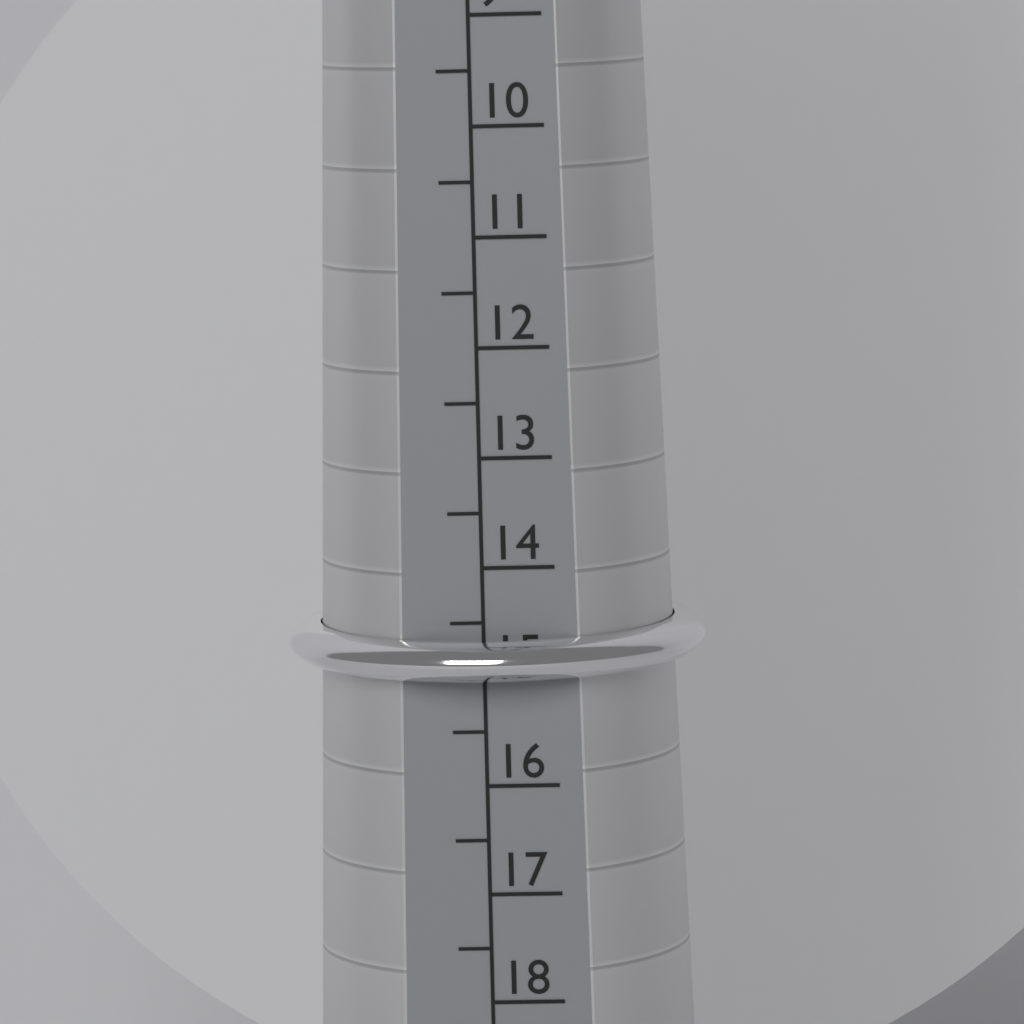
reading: 15.0 (no unit)
